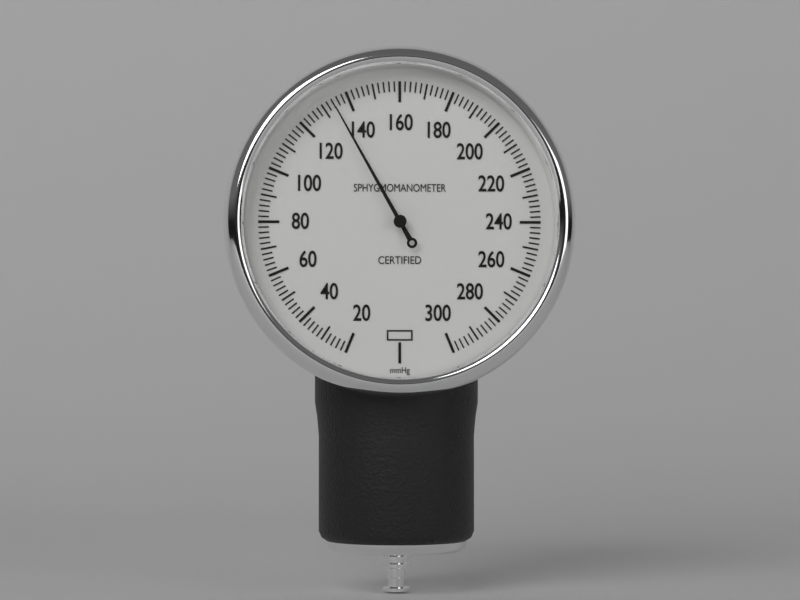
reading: 134 mmHg
